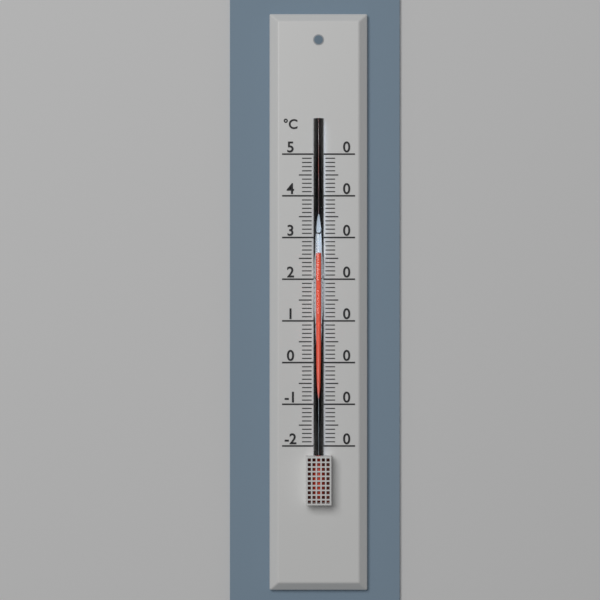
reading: 26 °C
